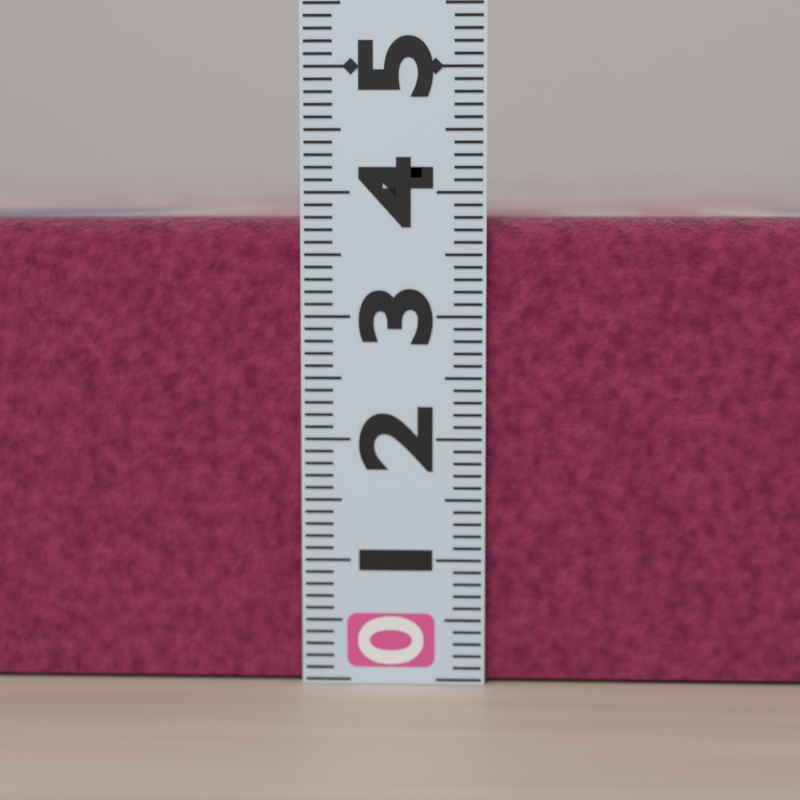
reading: 3.8 (no unit)
